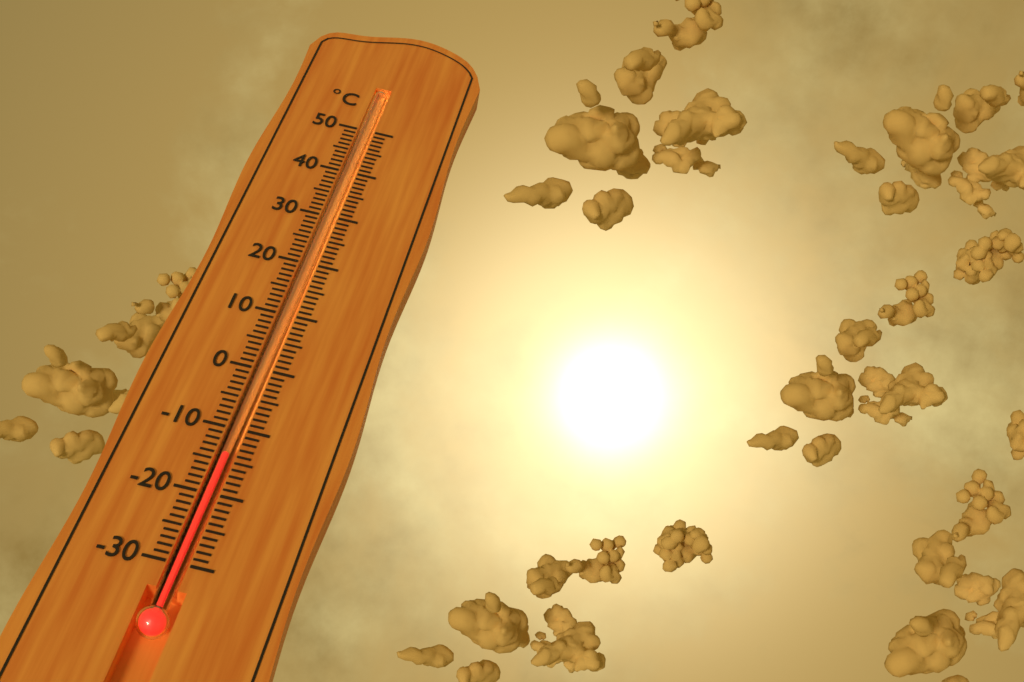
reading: -14 °C
